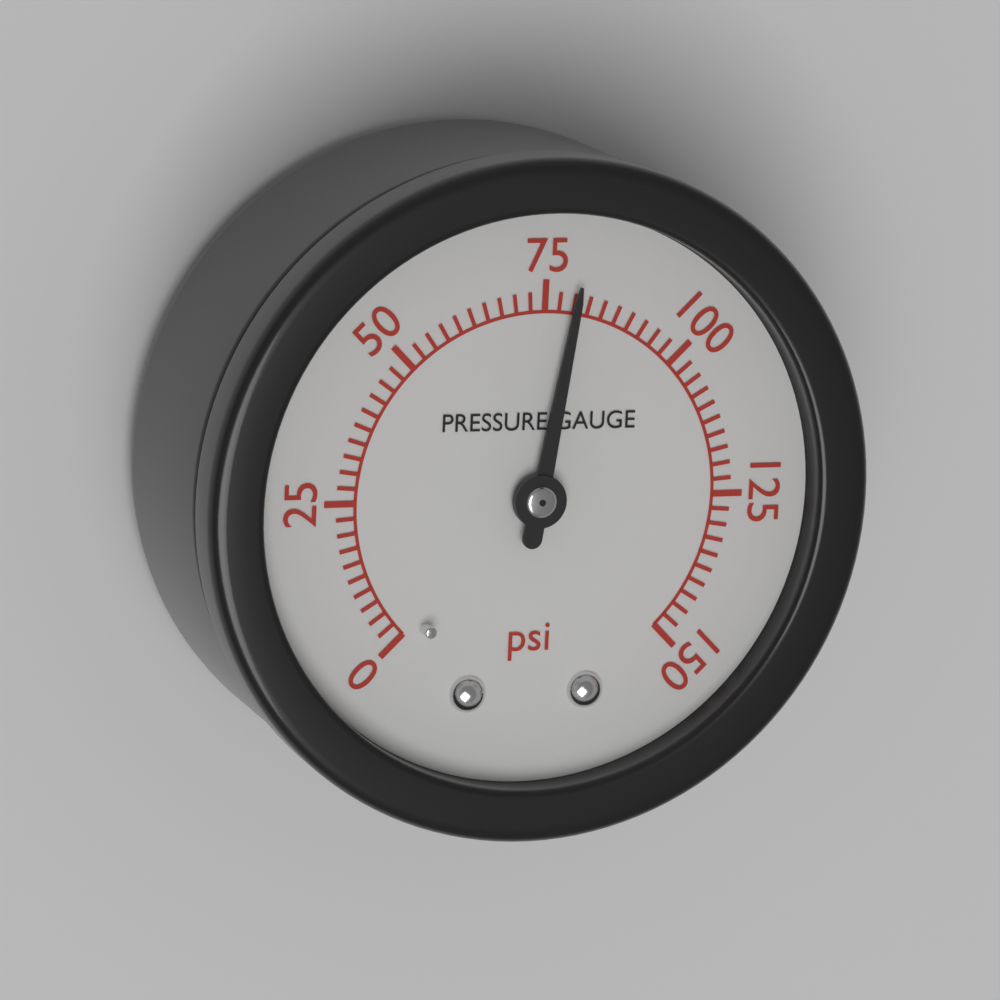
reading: 80.0 psi
